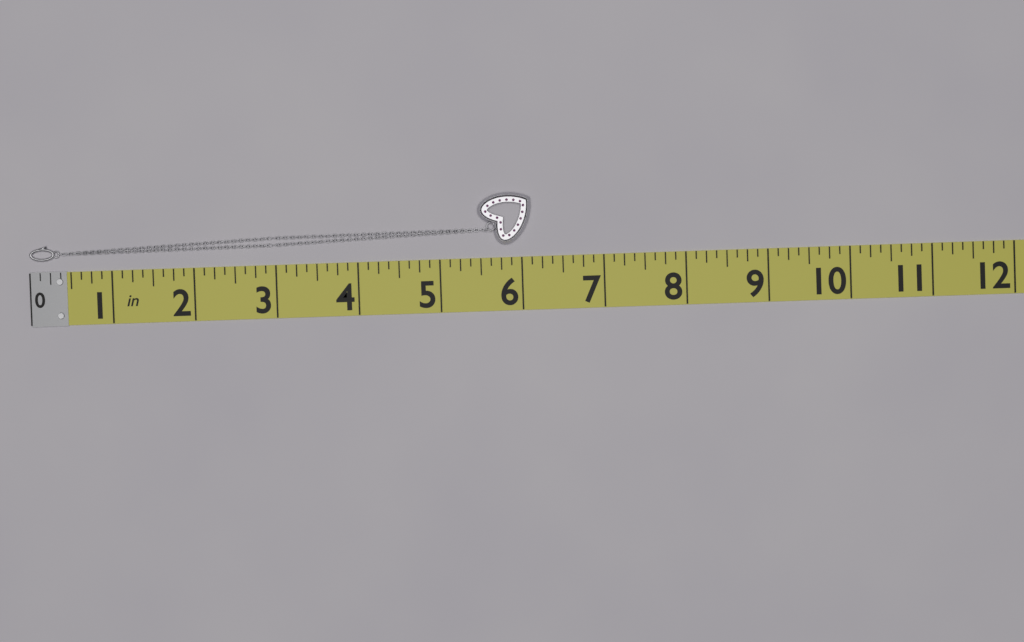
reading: 6.125 in
